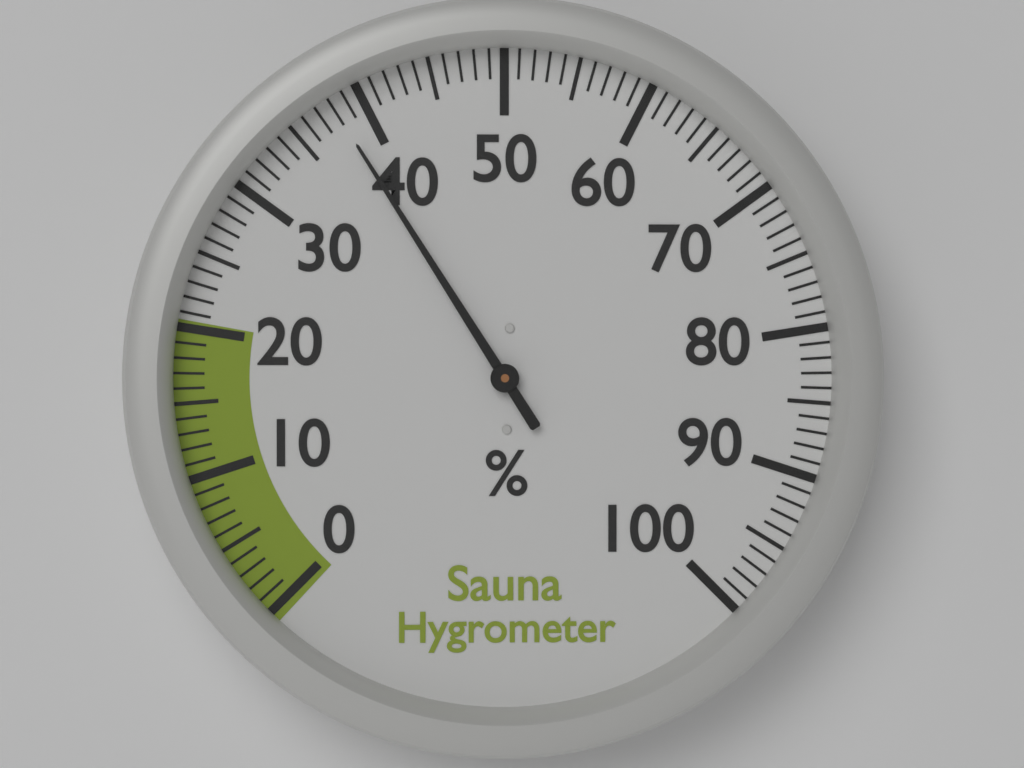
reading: 38 %
